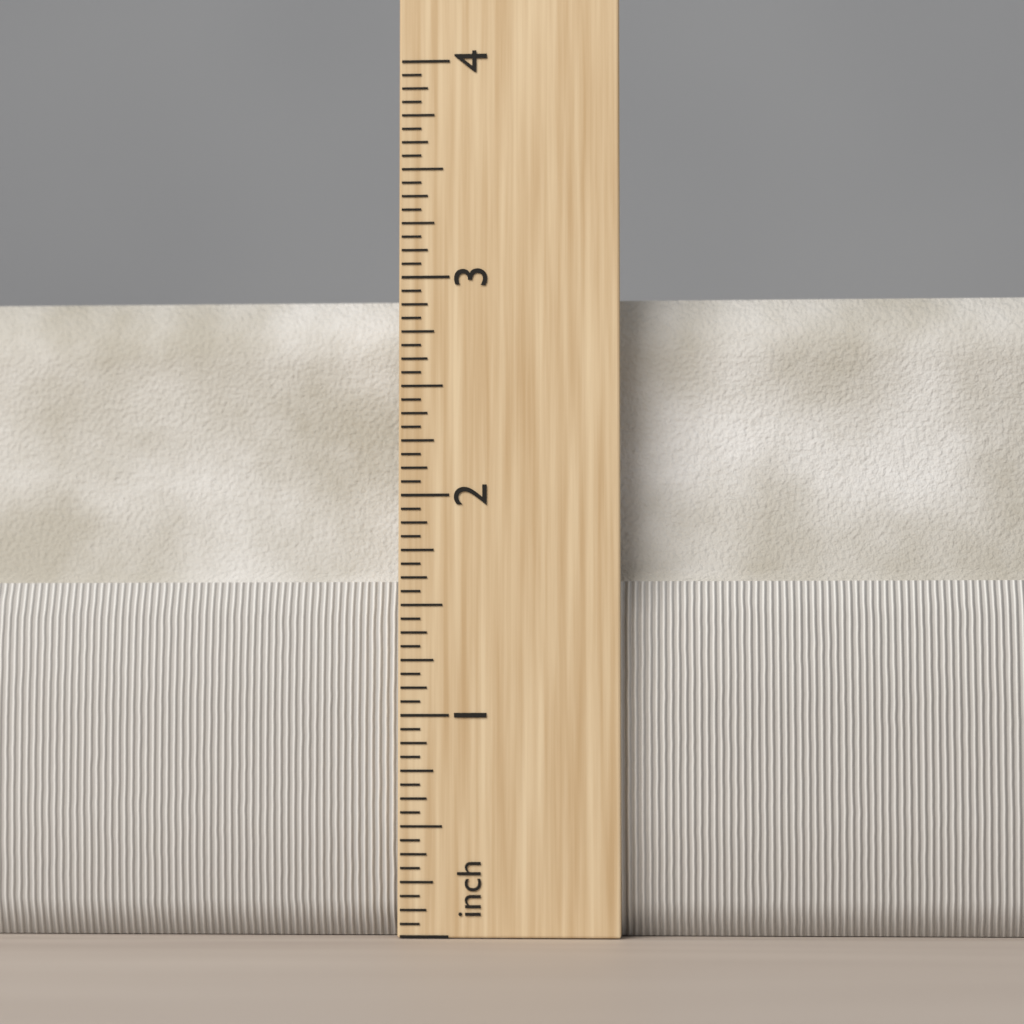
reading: 2.9375 in
